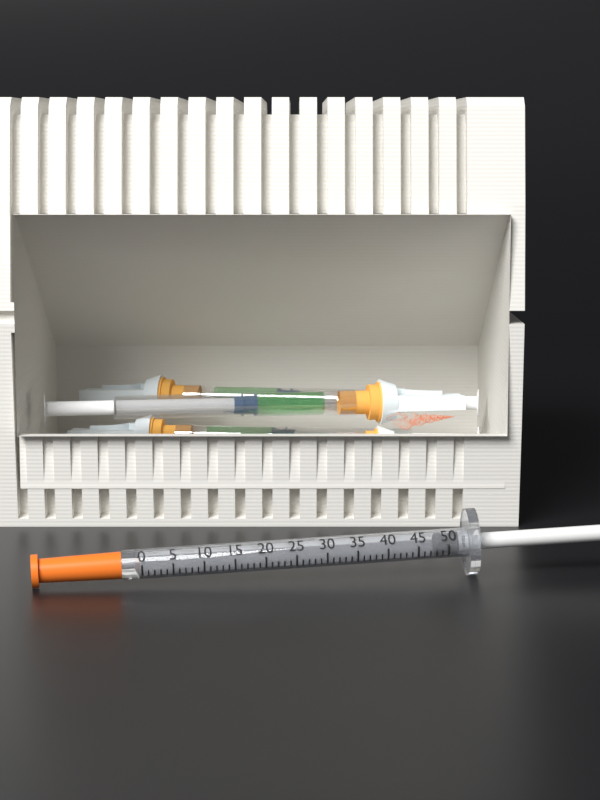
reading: 48 units
